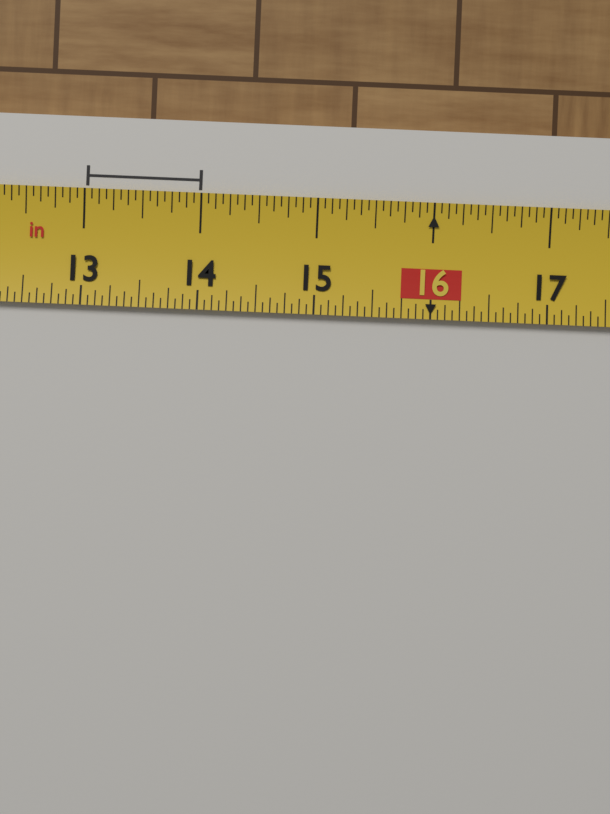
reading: 14.0000 in
